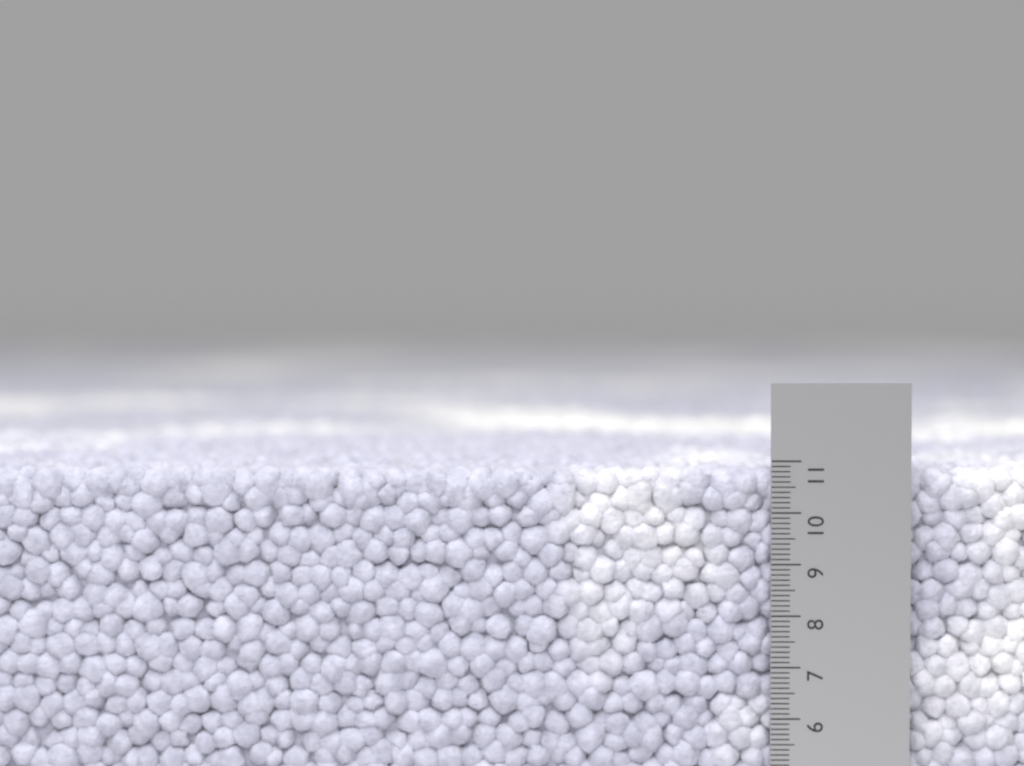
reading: 10.9 cm
